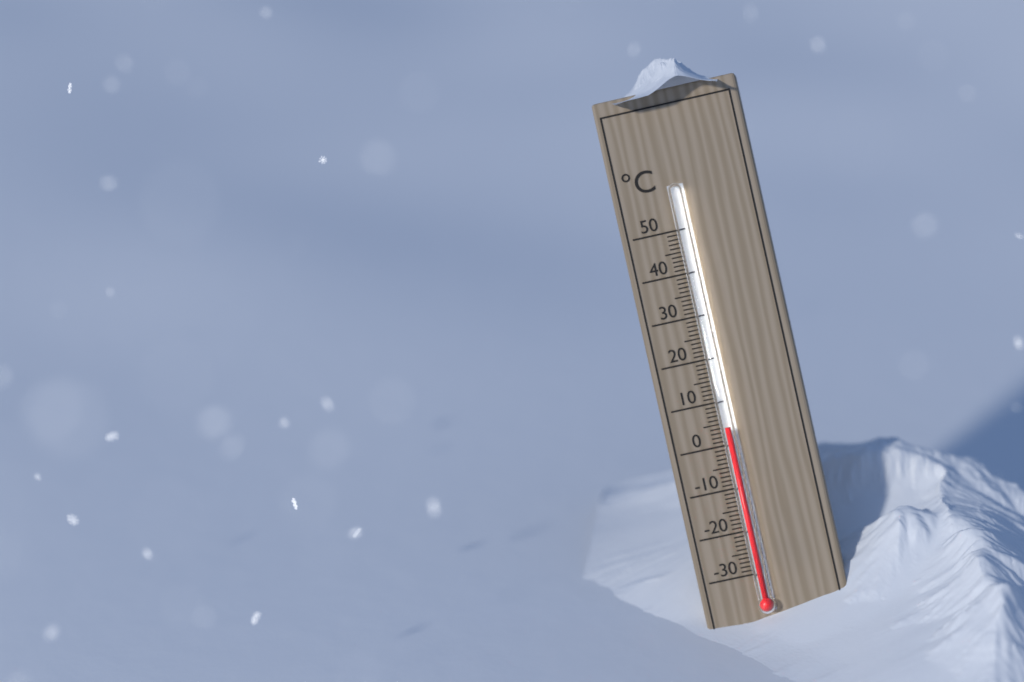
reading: 4 °C
